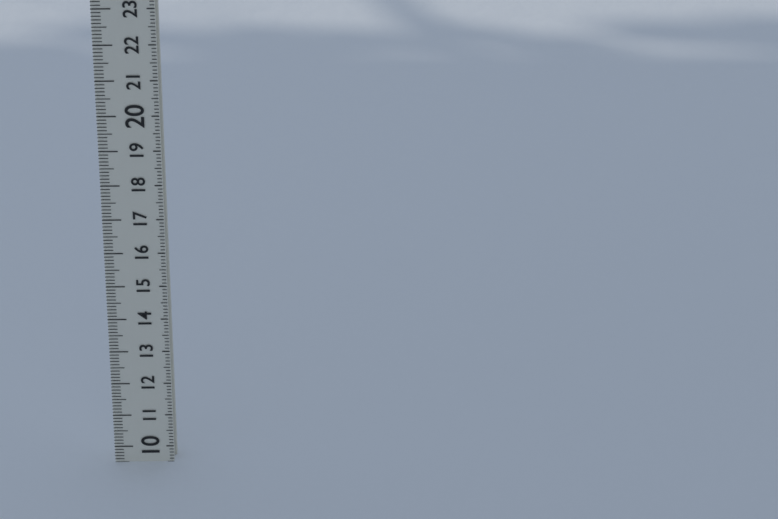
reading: 9.5 (no unit)
